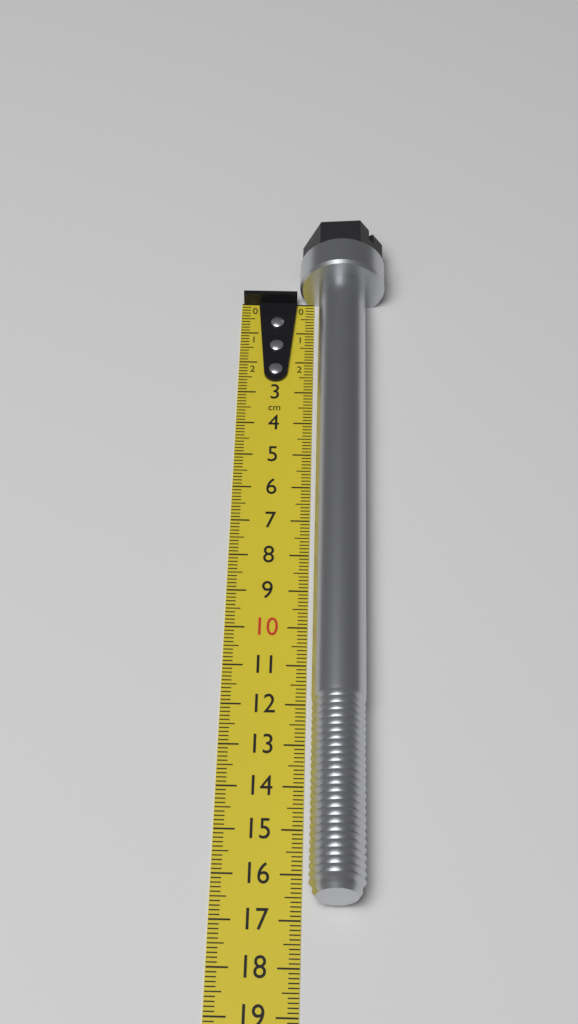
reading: 16.7 cm
